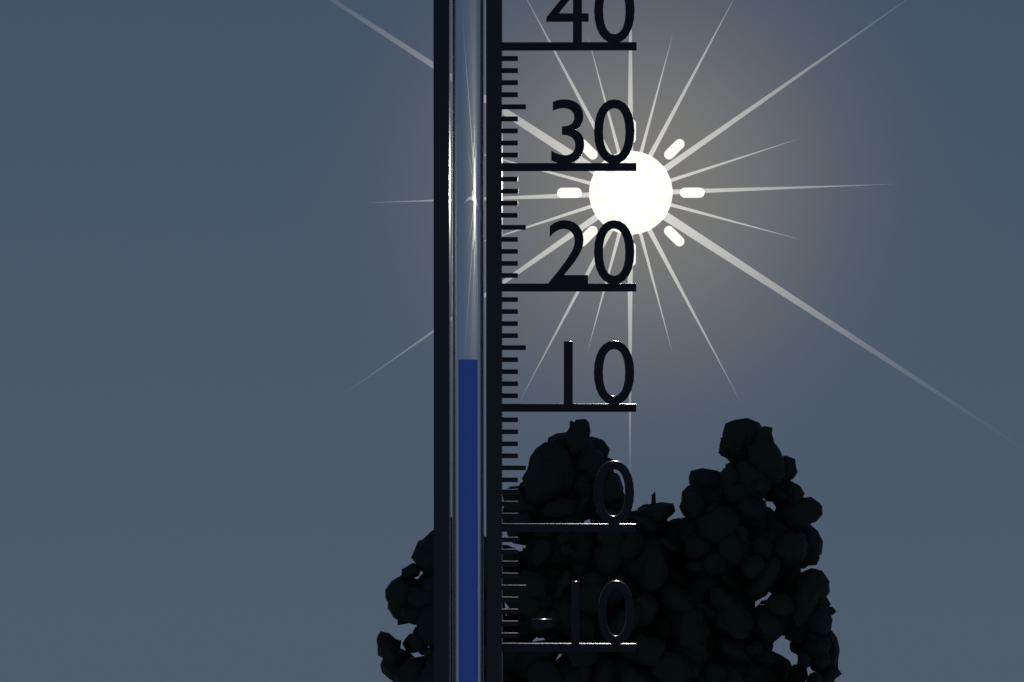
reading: 14 (no unit)
